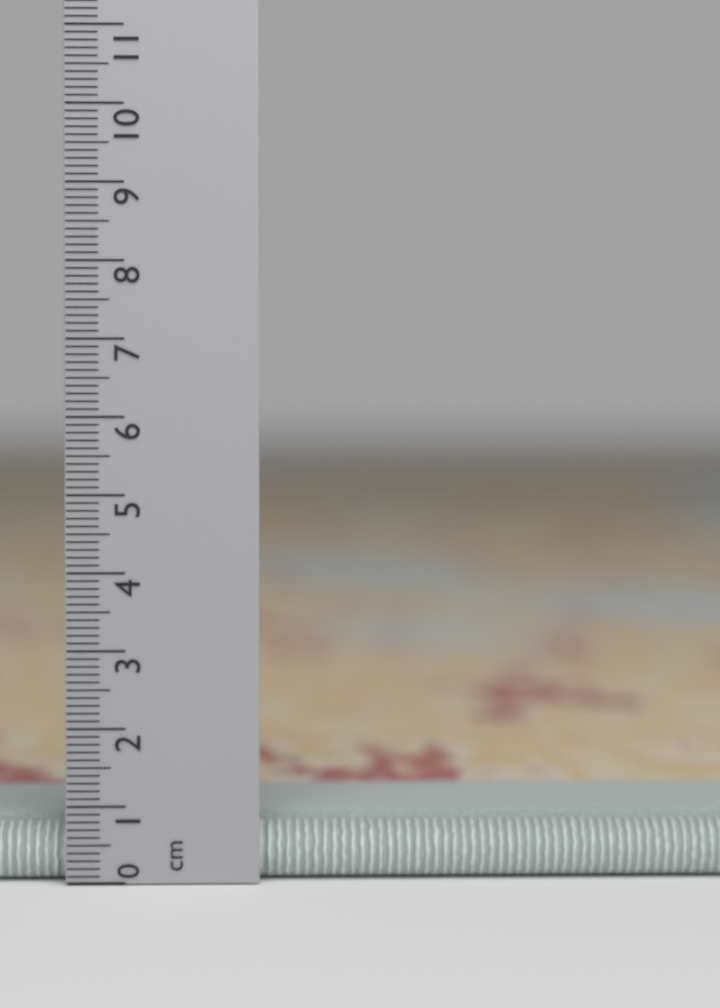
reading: 0.9 cm
